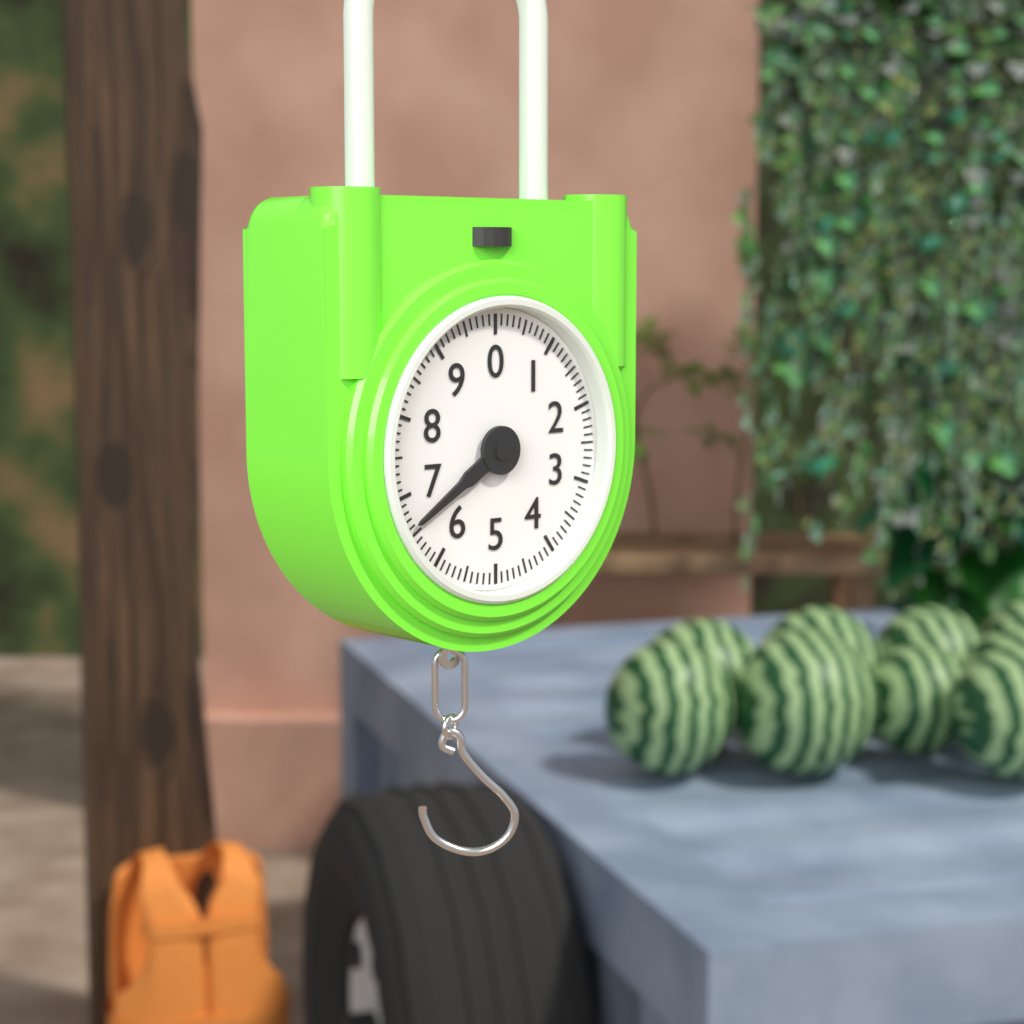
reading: 6.6 (no unit)
